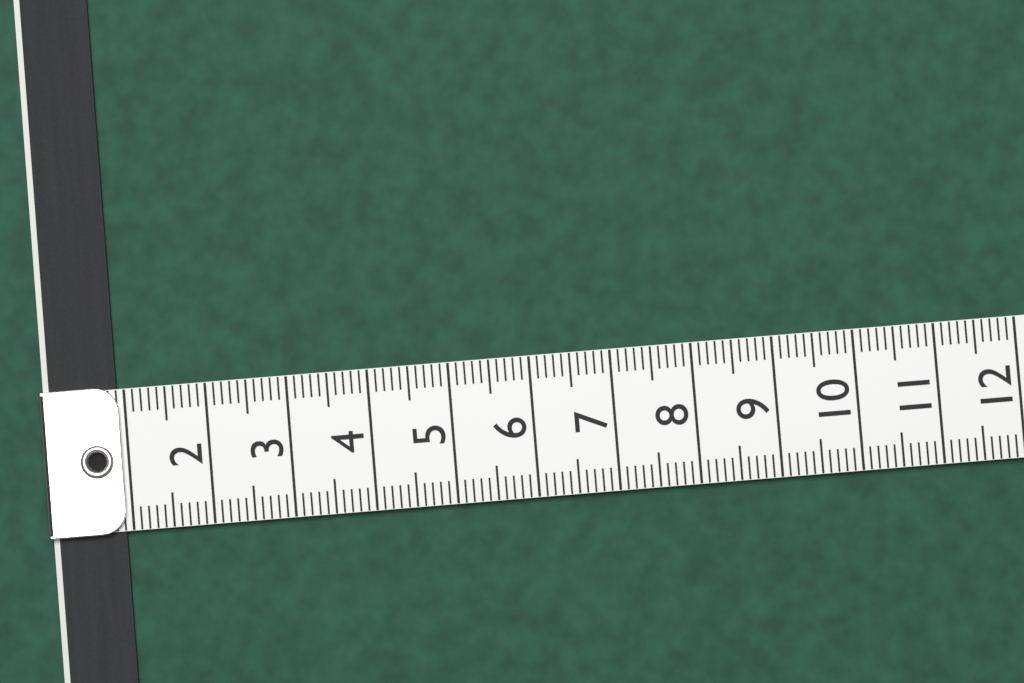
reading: 0.9 (no unit)
